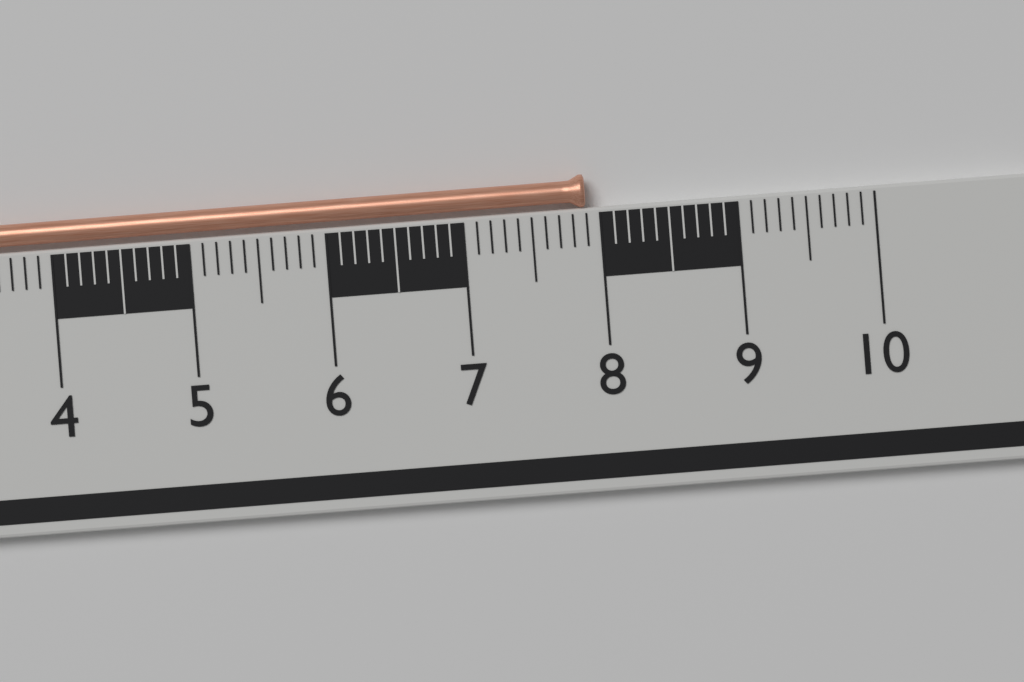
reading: 7.9 cm
